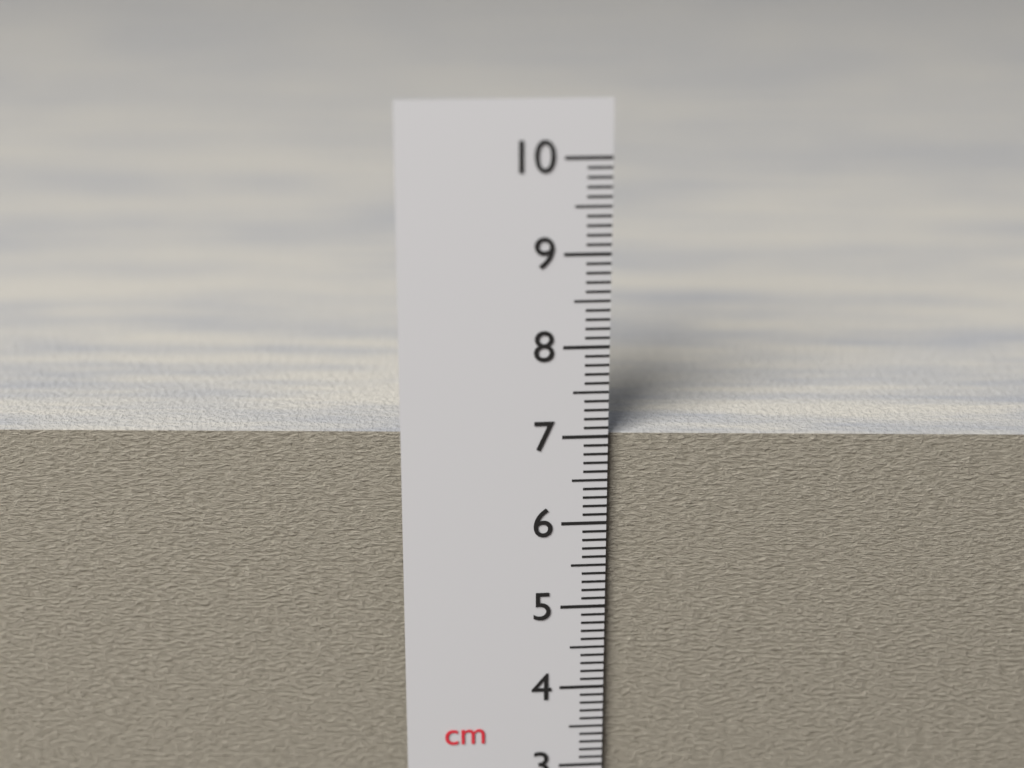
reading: 7.0 cm
